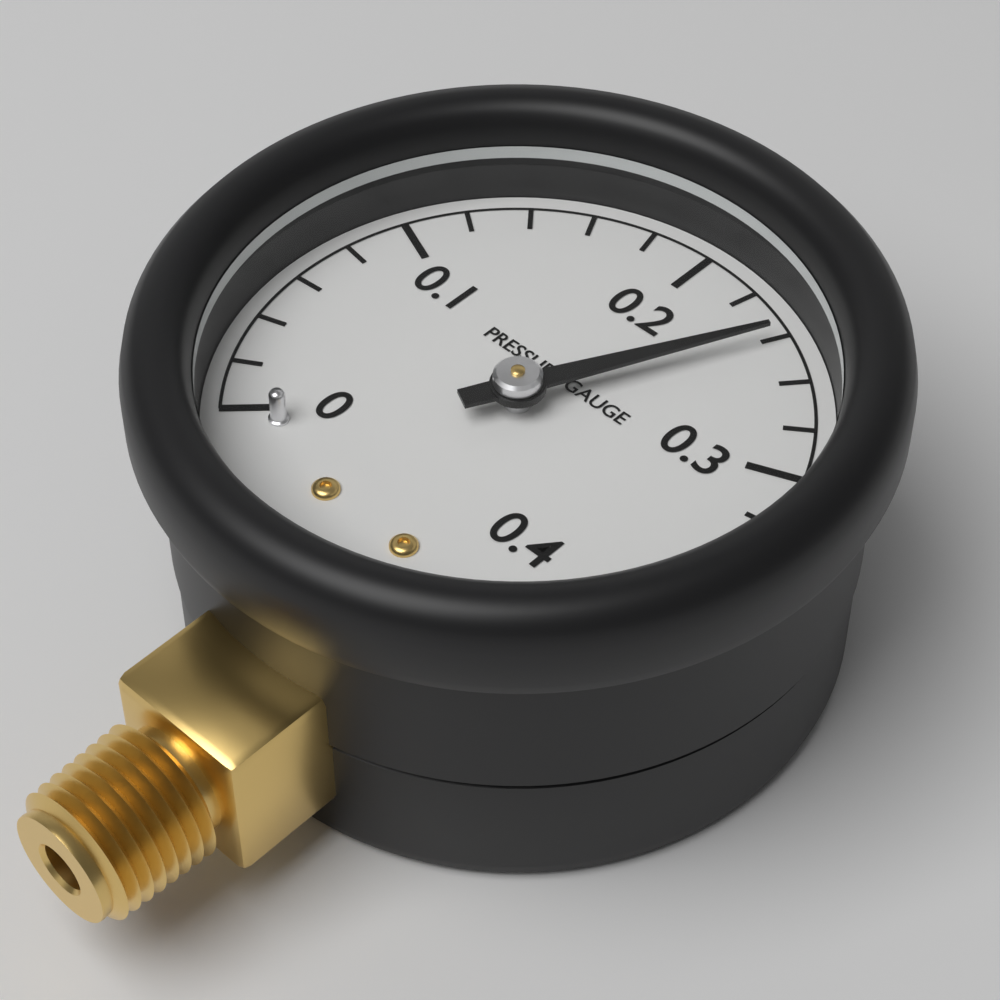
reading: 0.24 (no unit)
